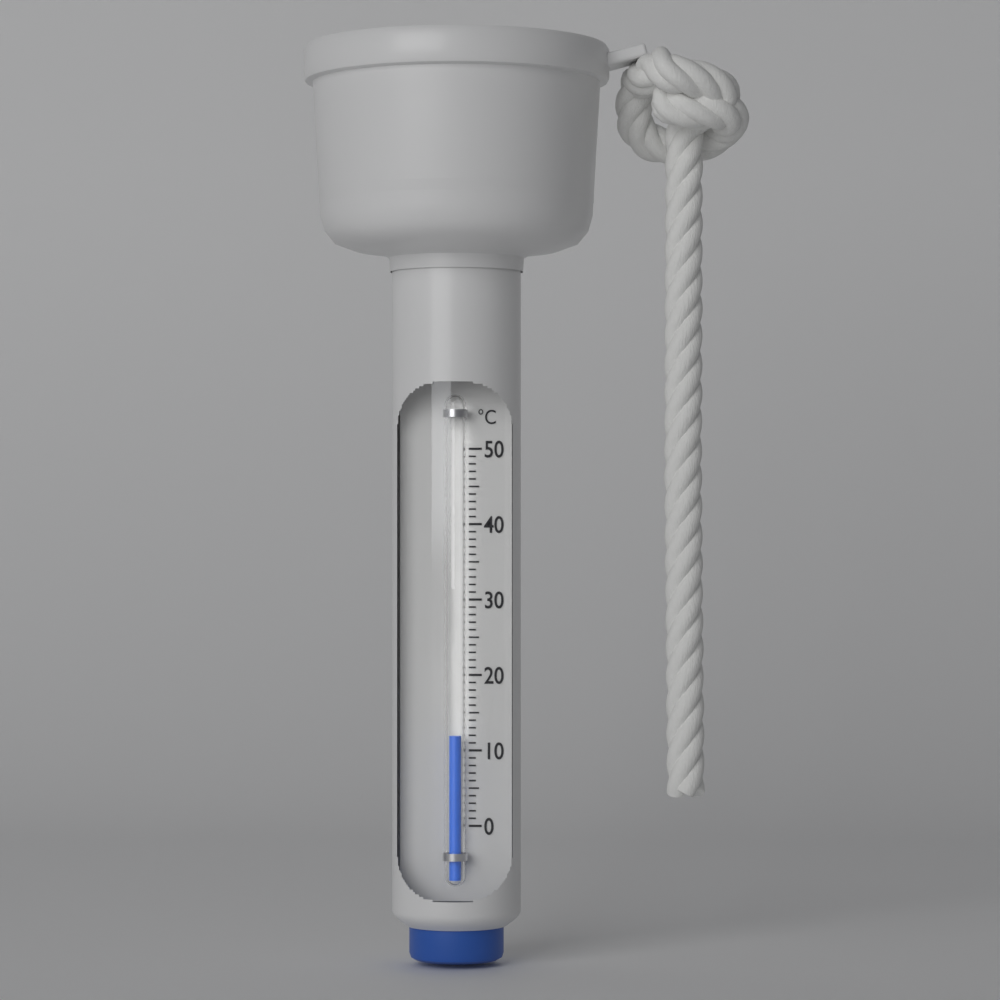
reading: 12 °C
